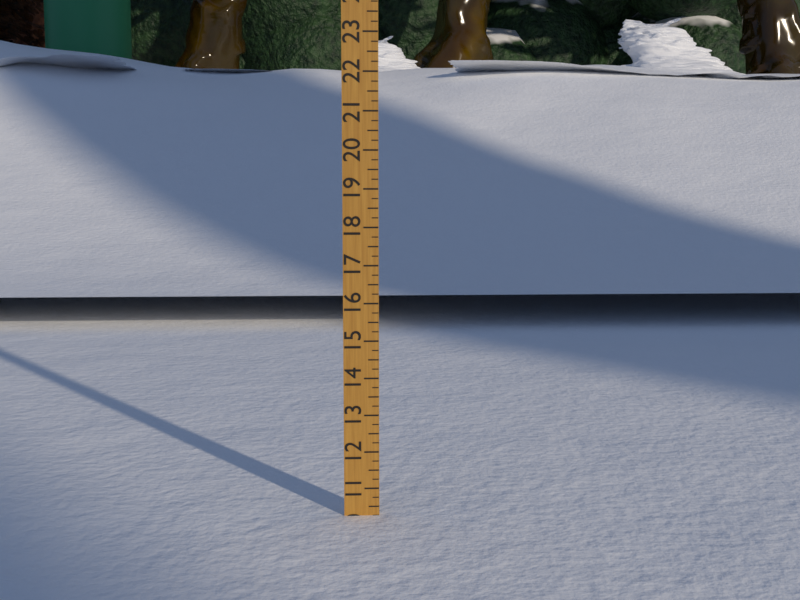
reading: 10.25 (no unit)
